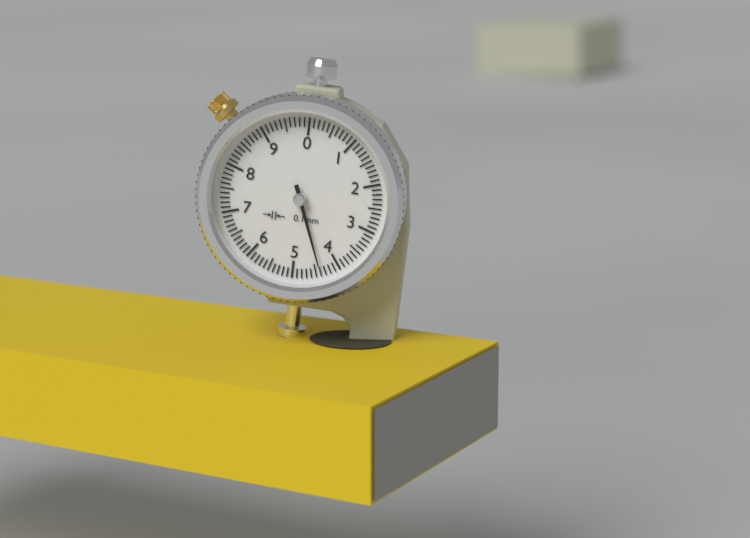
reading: 4.4 mm
